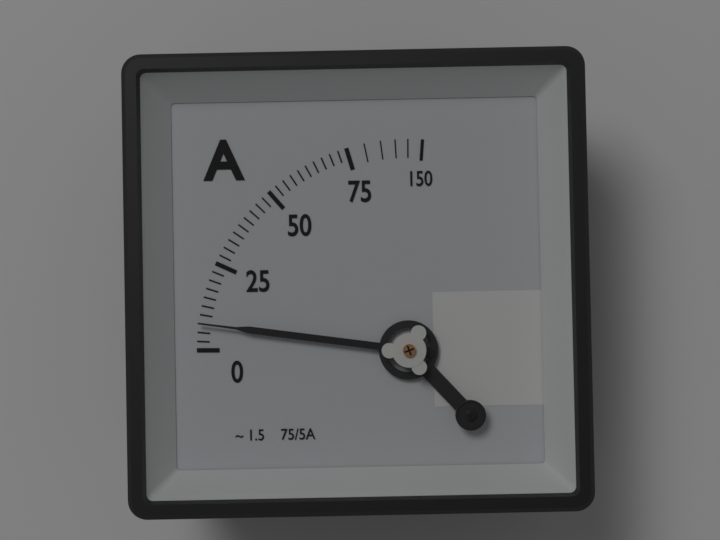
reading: 7.5 A
